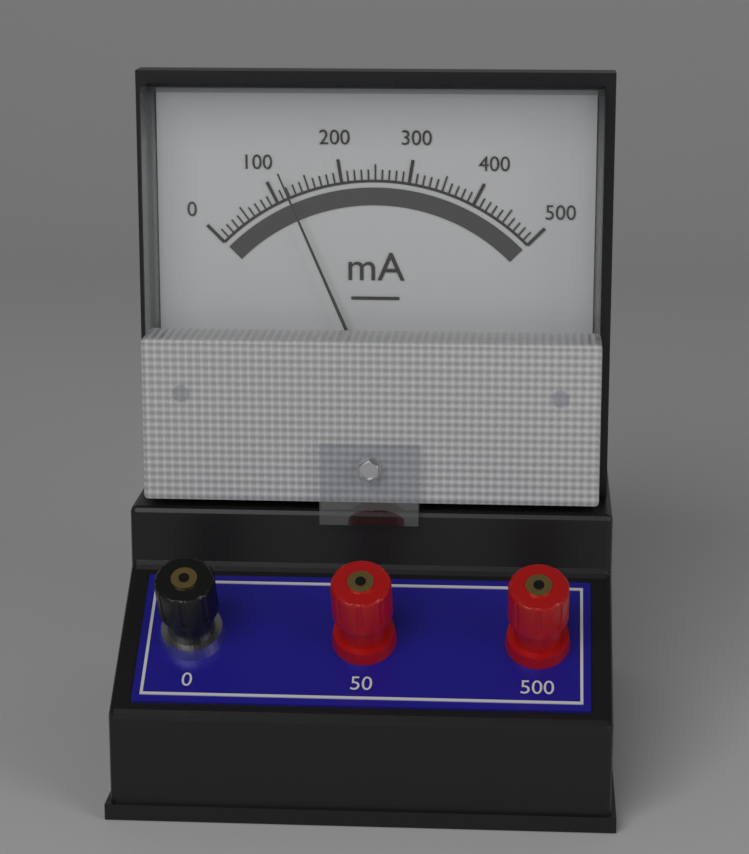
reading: 120 mA
